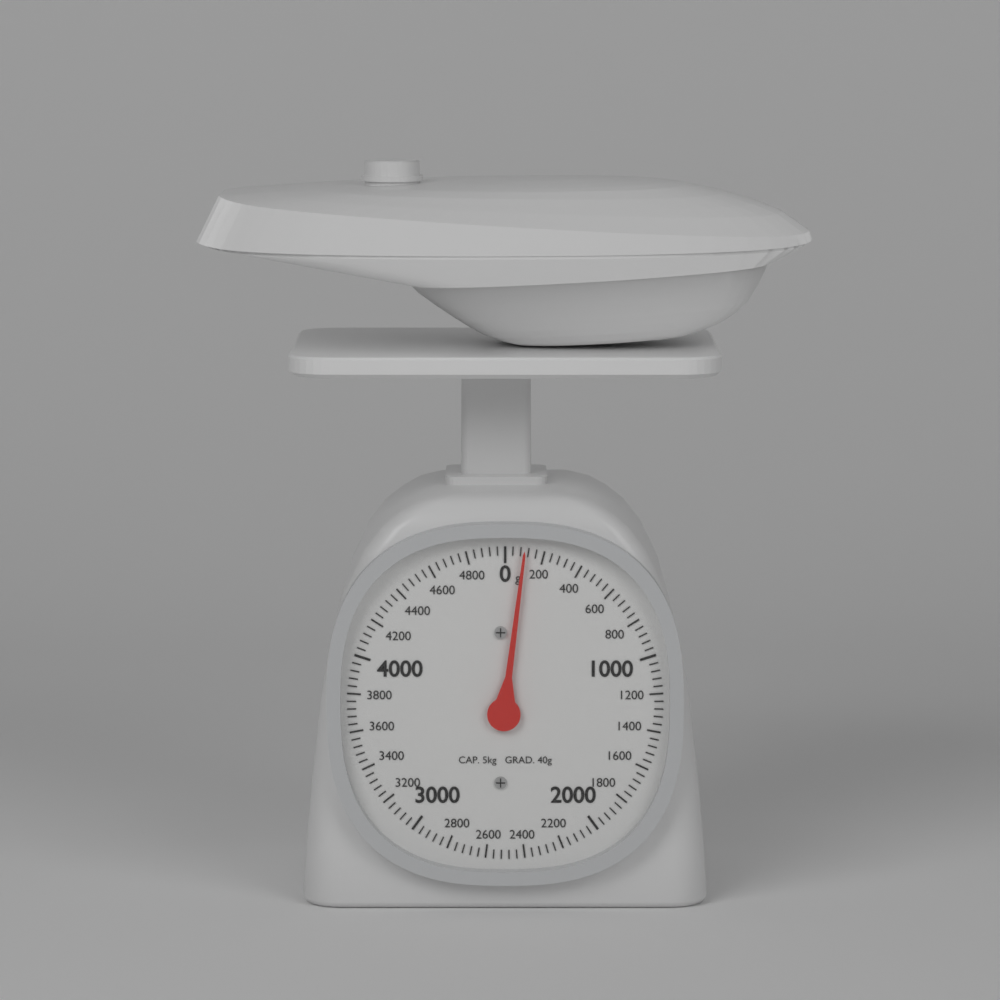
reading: 100 g
